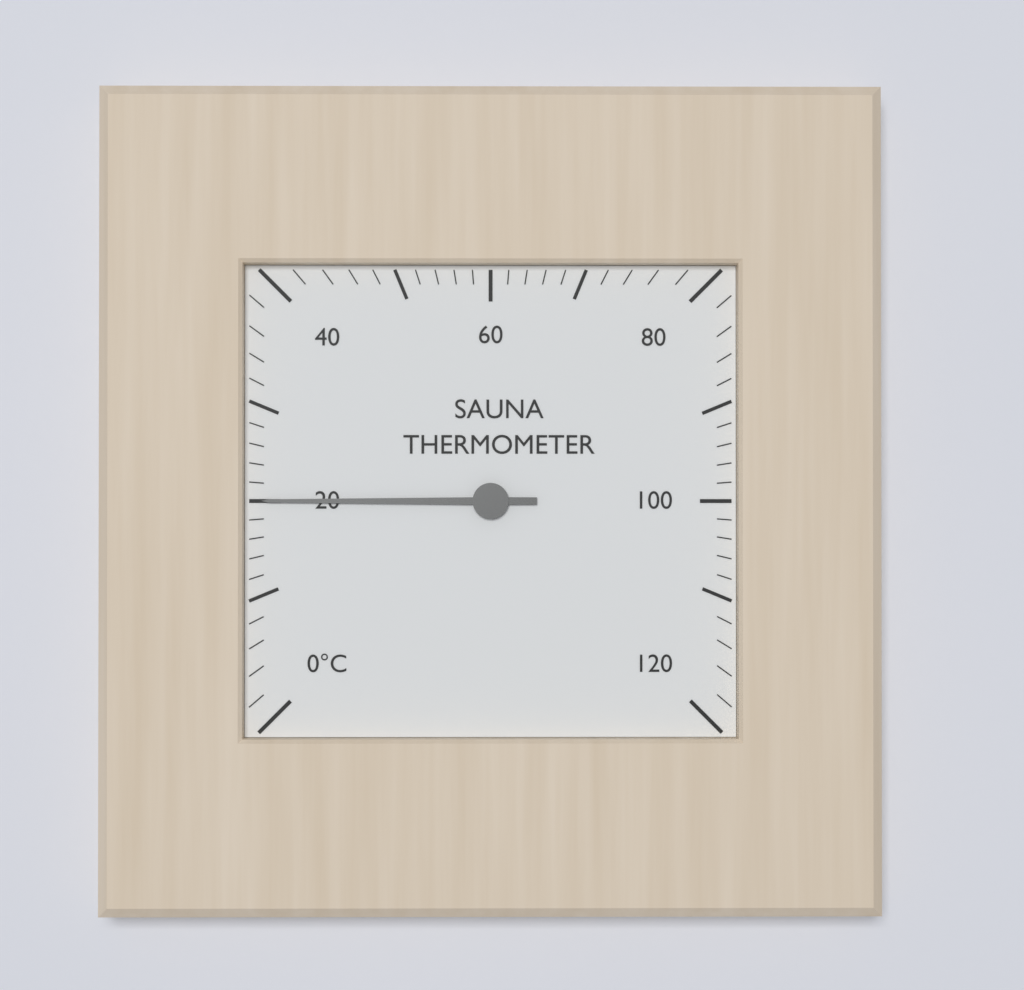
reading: 20 °C
